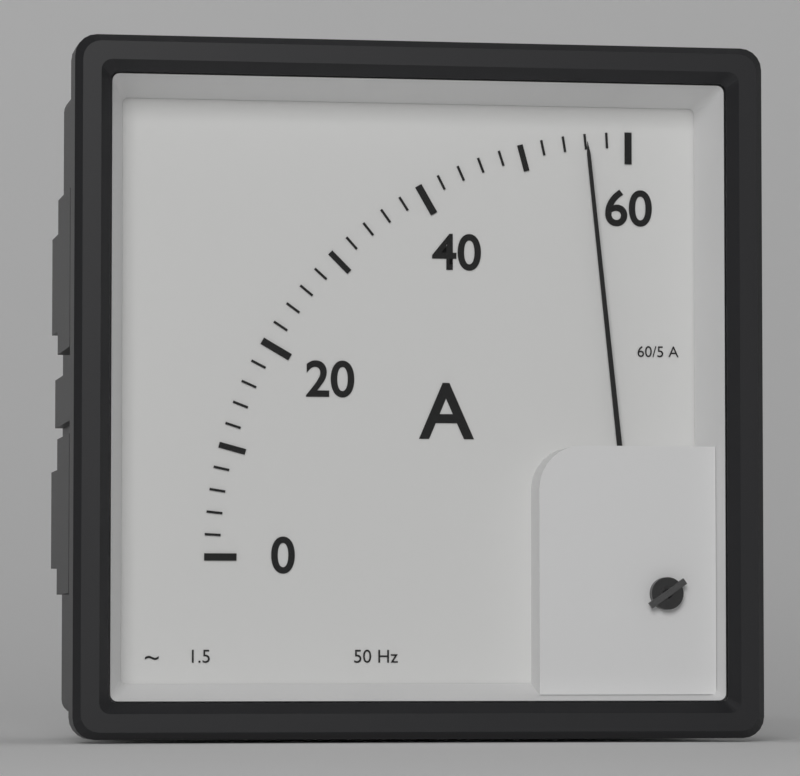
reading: 56 A
